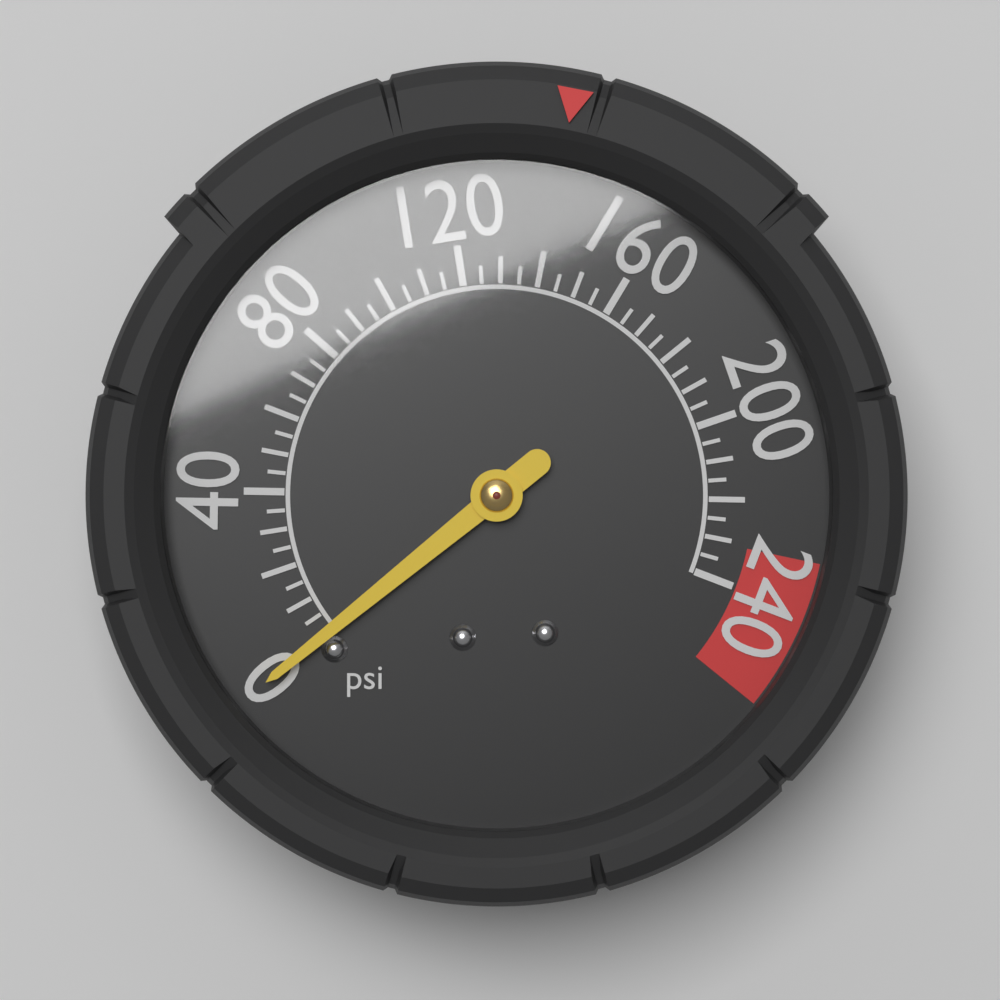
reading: 0 psi
